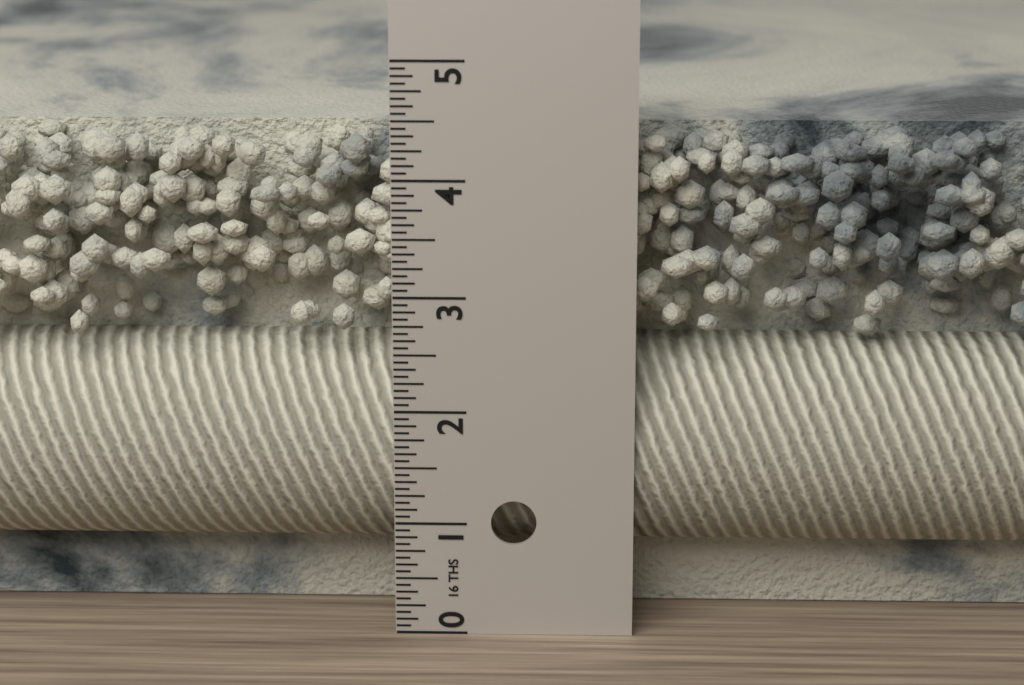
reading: 4.3750 in
